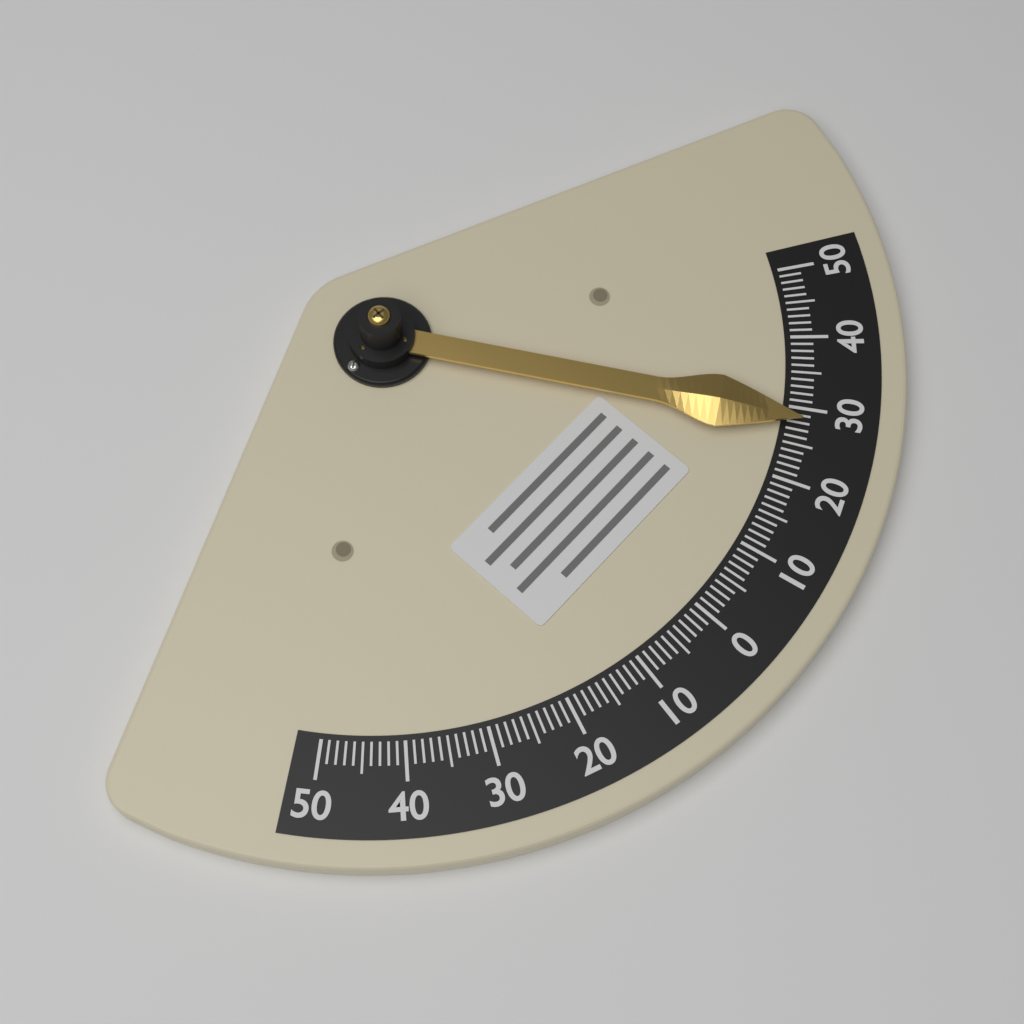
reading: 28 (no unit)
